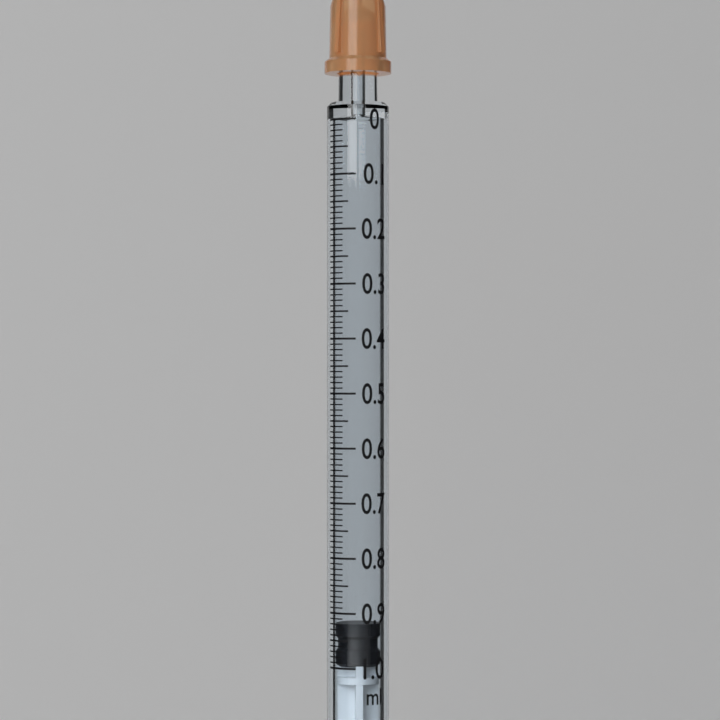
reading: 0.92 ml
